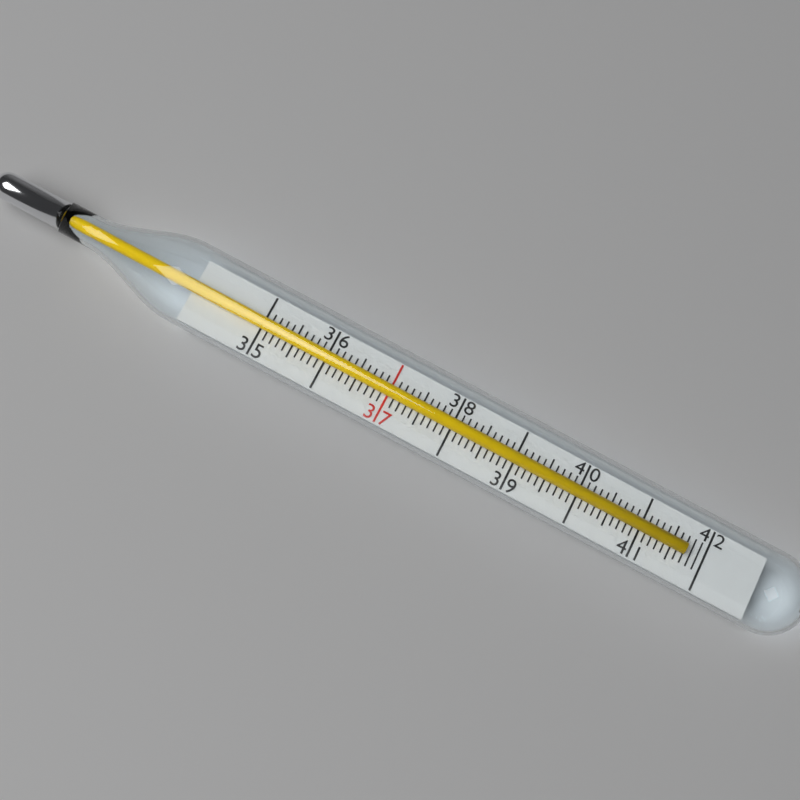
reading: 41.7 (no unit)
